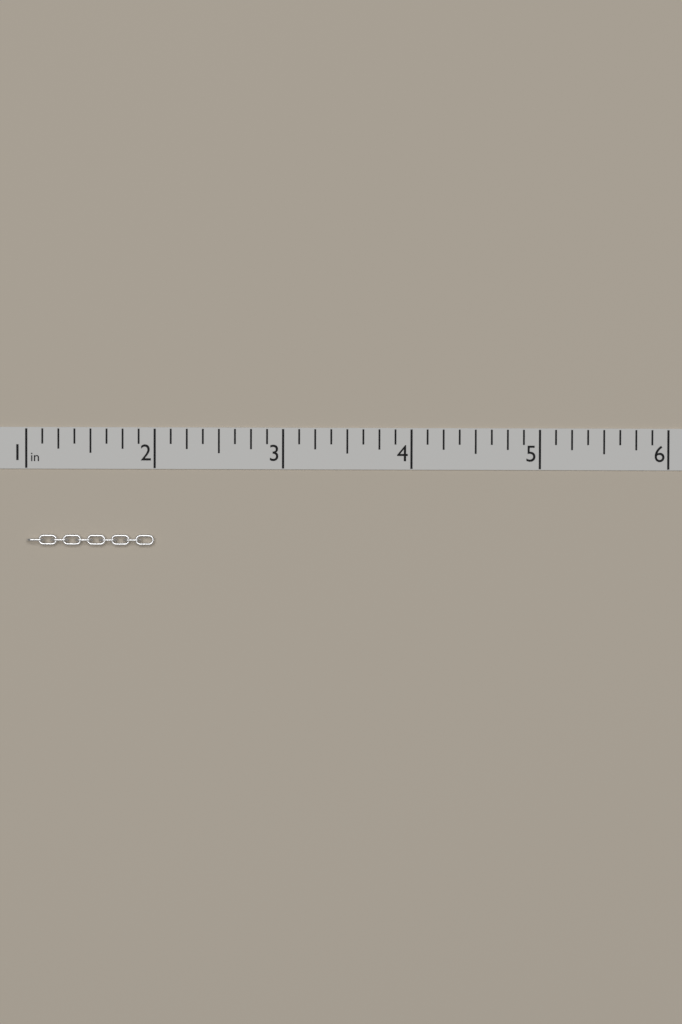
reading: 2.000 in
